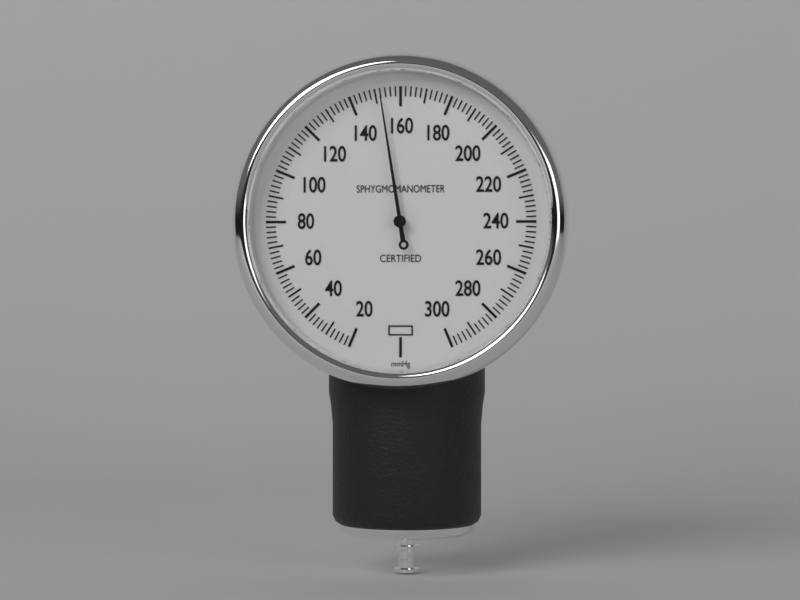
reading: 152 mmHg
